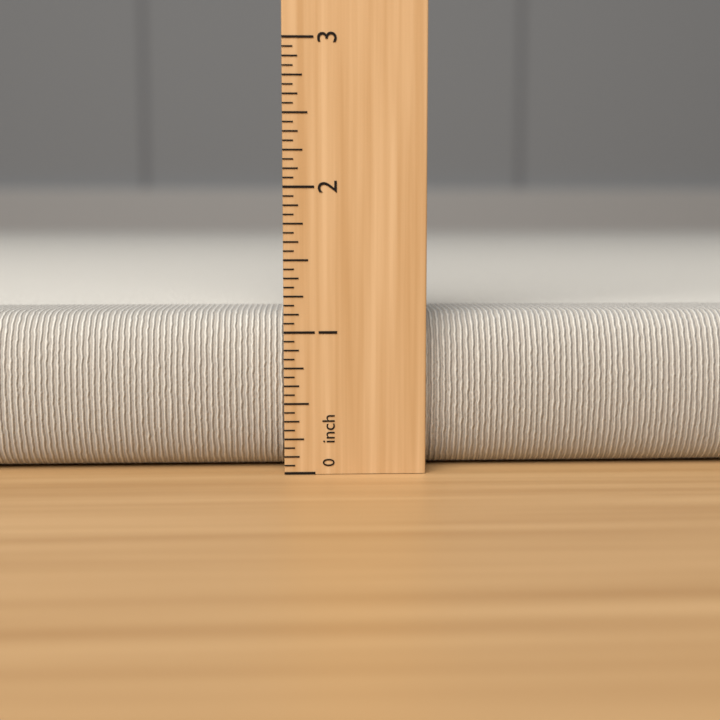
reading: 1.1250 inch
